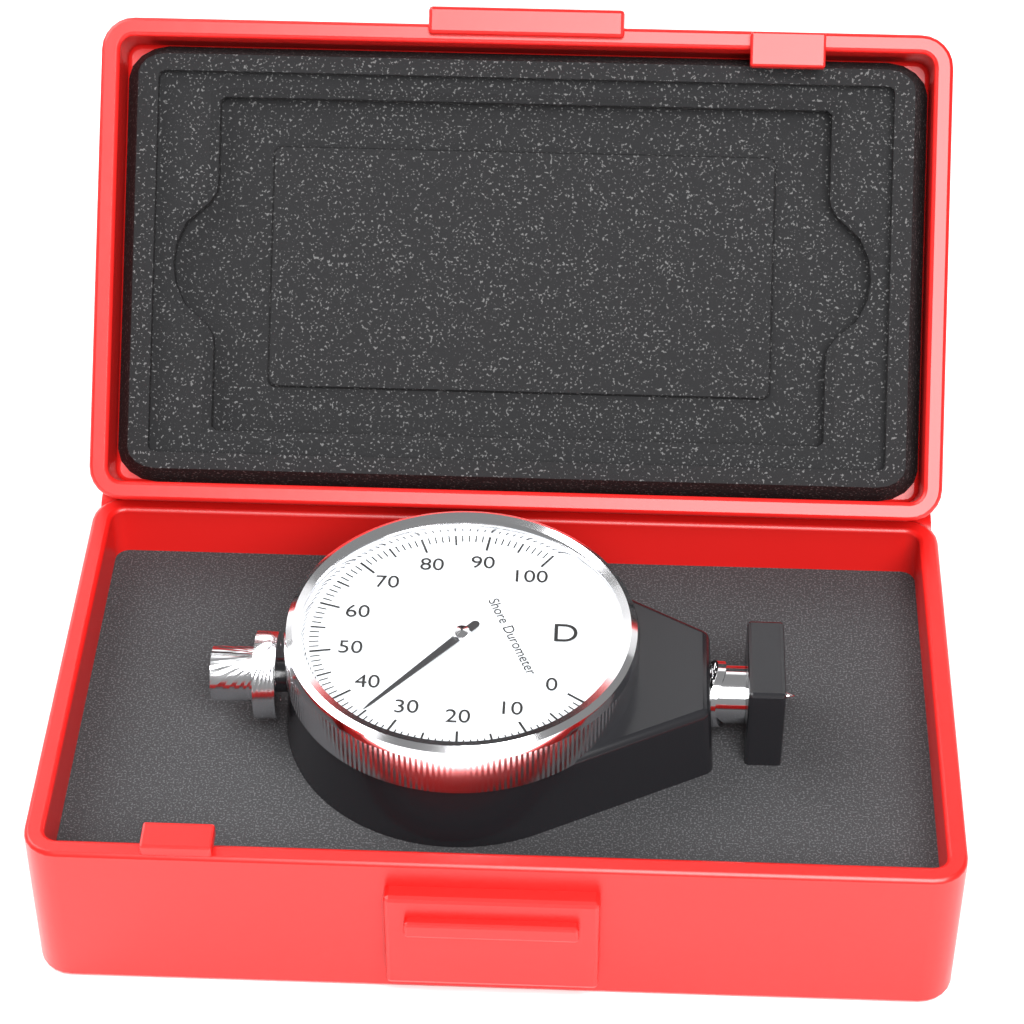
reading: 35 Shore D
